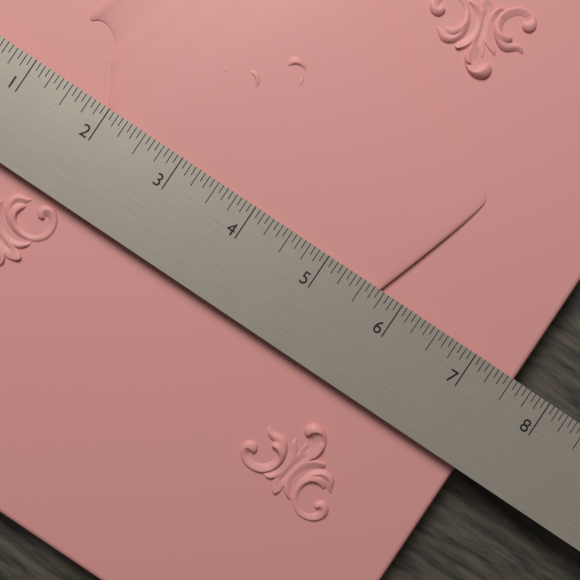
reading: 7.5625 in
